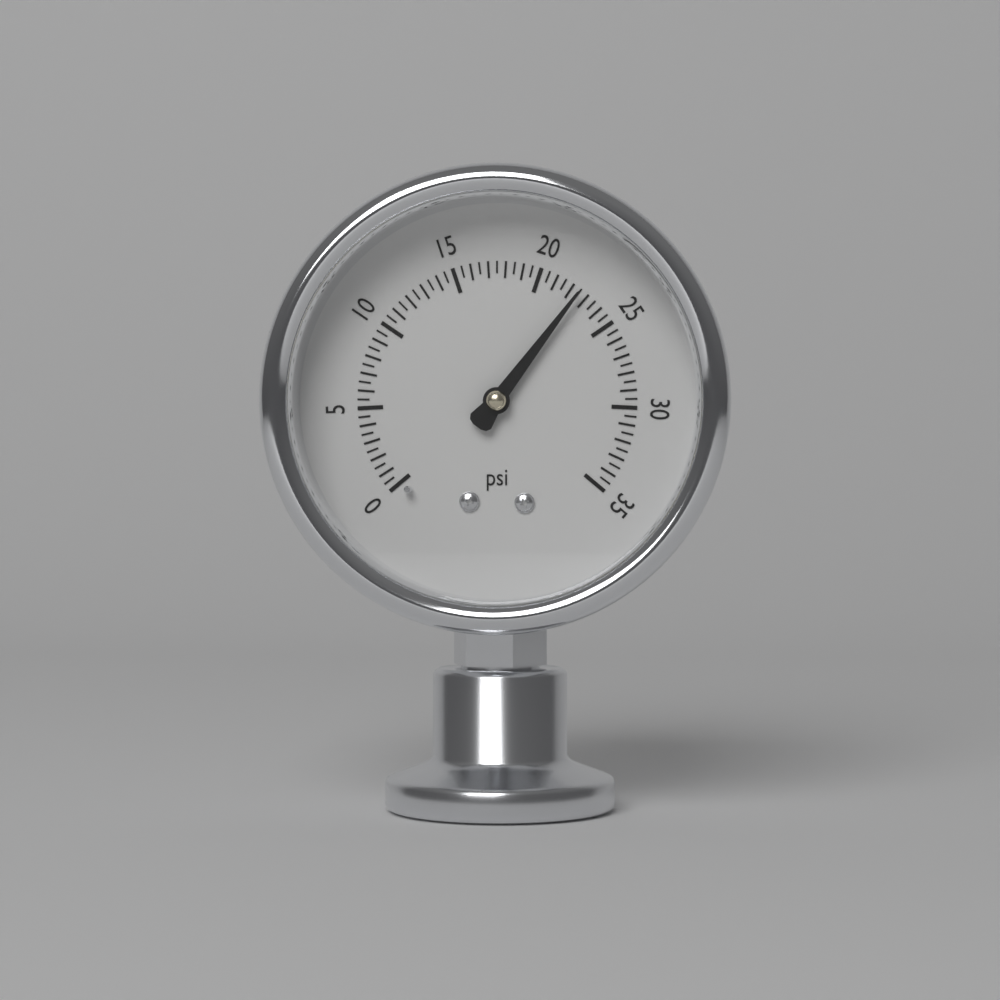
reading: 22.5 psi
